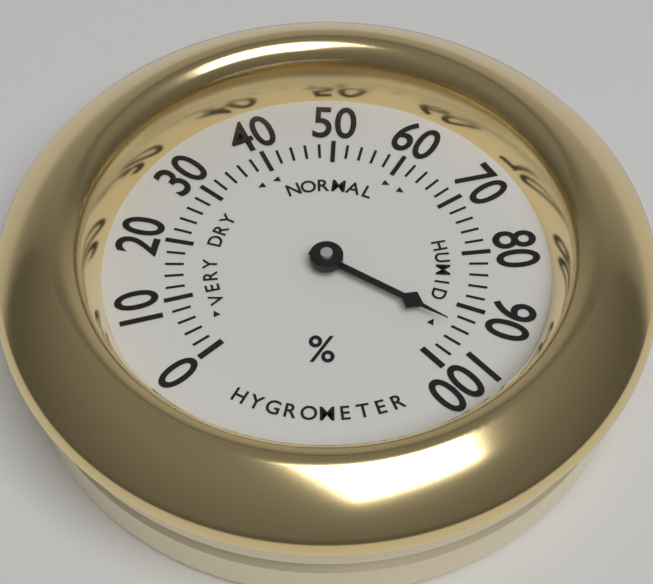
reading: 94 %
